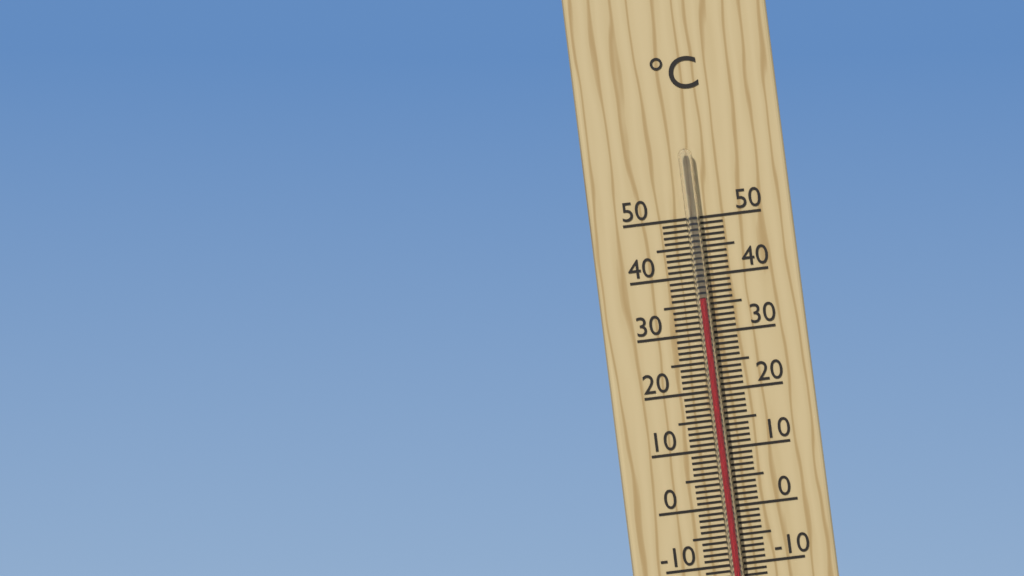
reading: 36 °C
